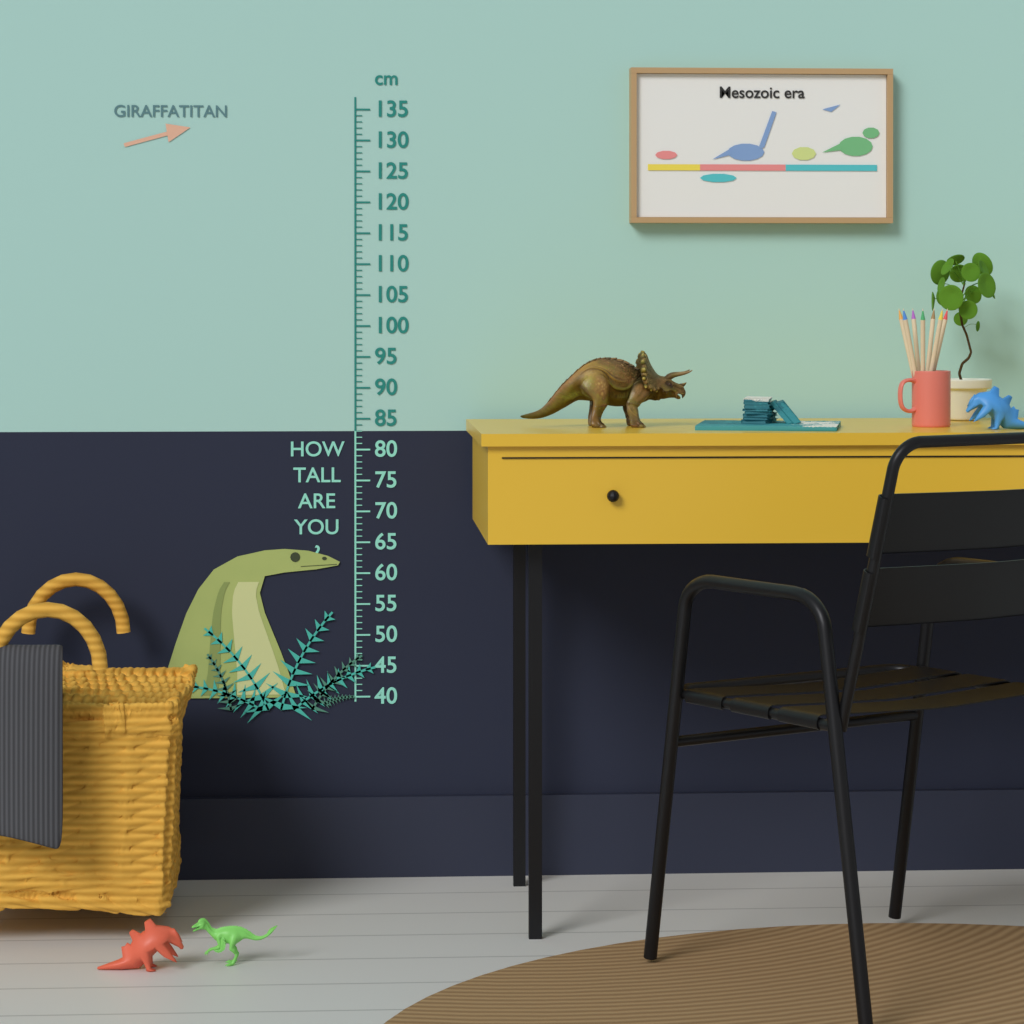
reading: 64 cm
